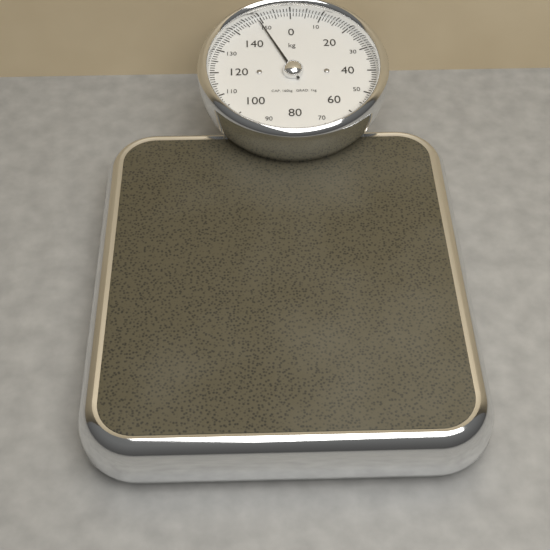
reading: 149 kg
